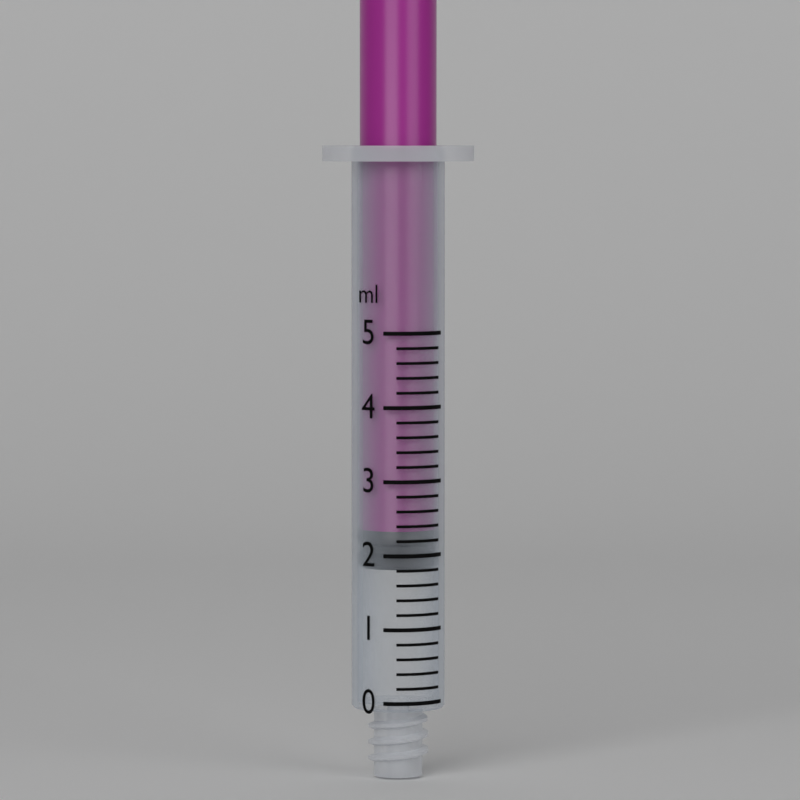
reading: 1.8 ml
